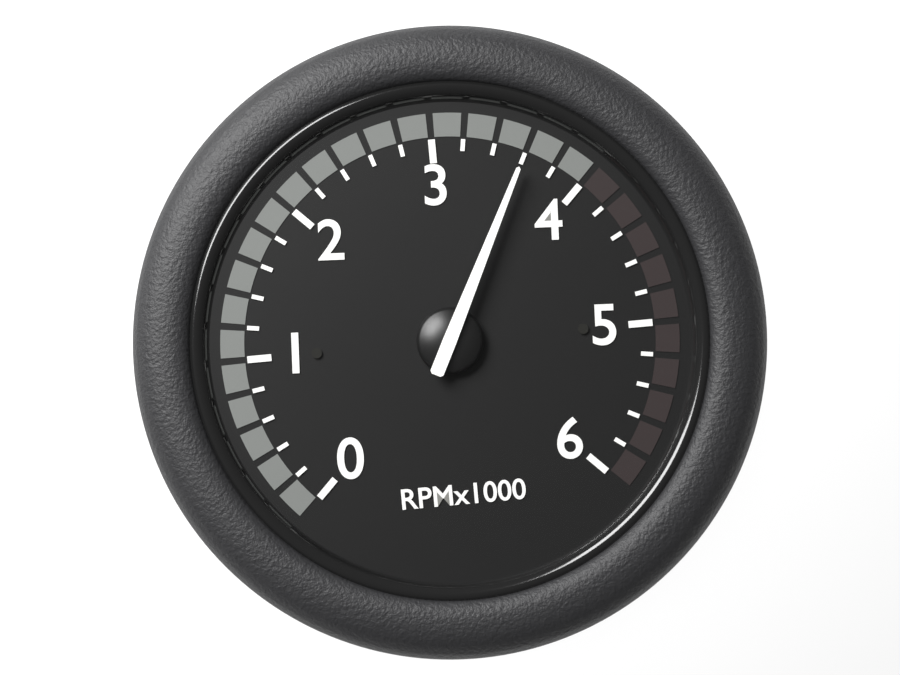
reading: 3600 RPM
